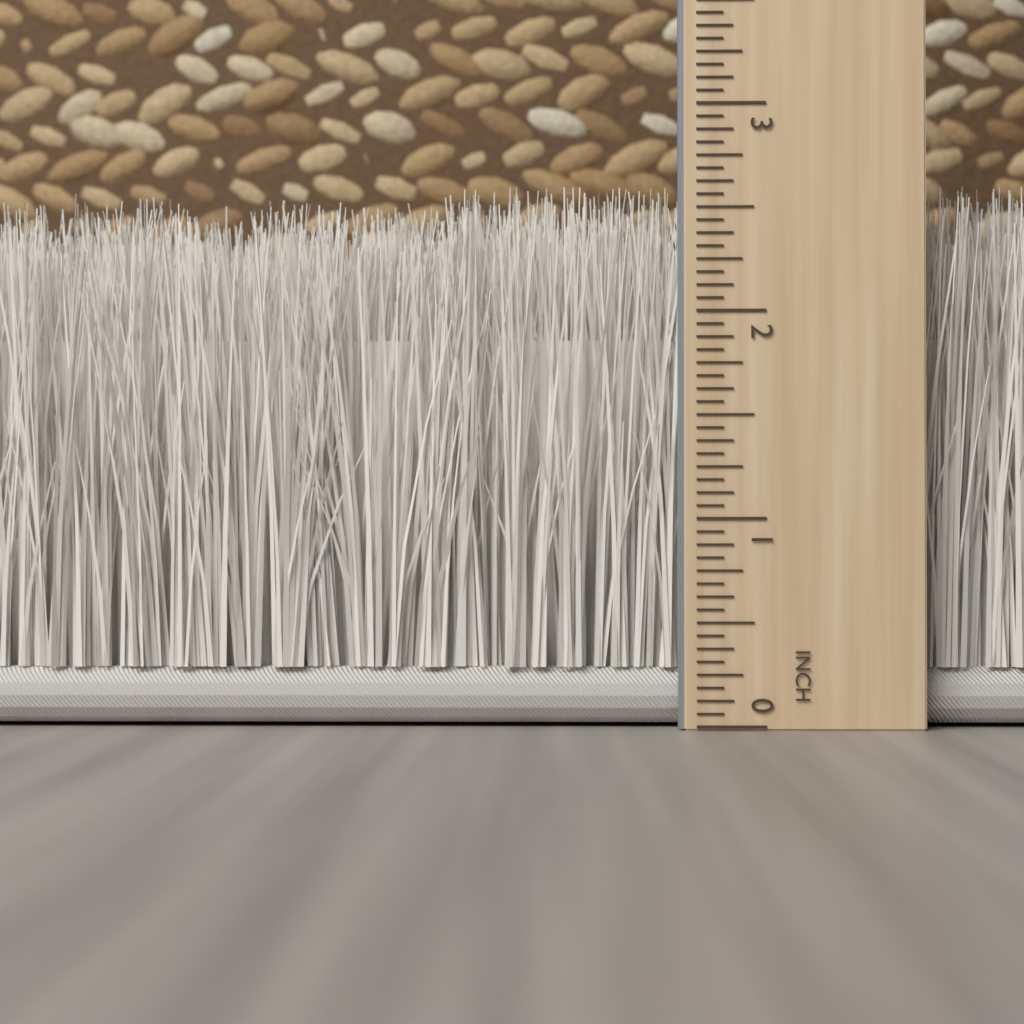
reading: 2.6250 inch
